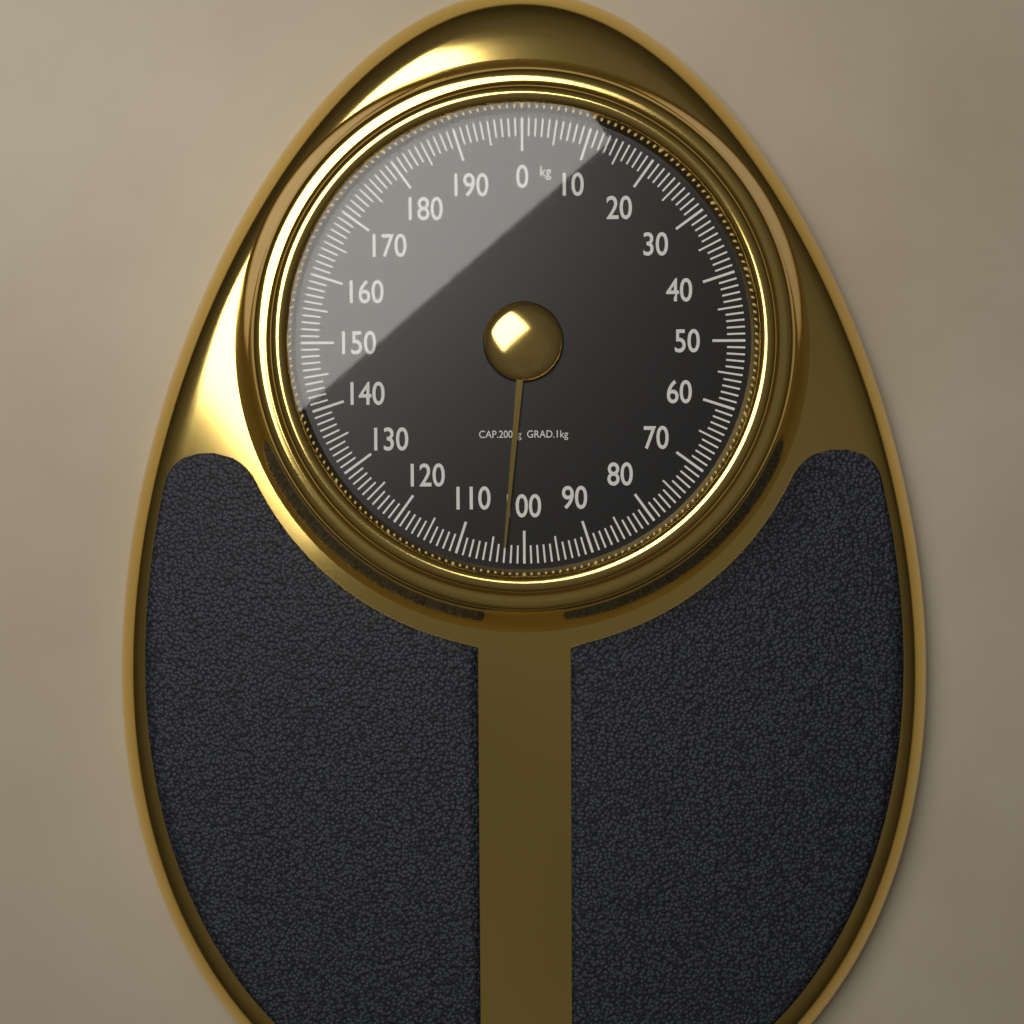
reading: 103 kg
